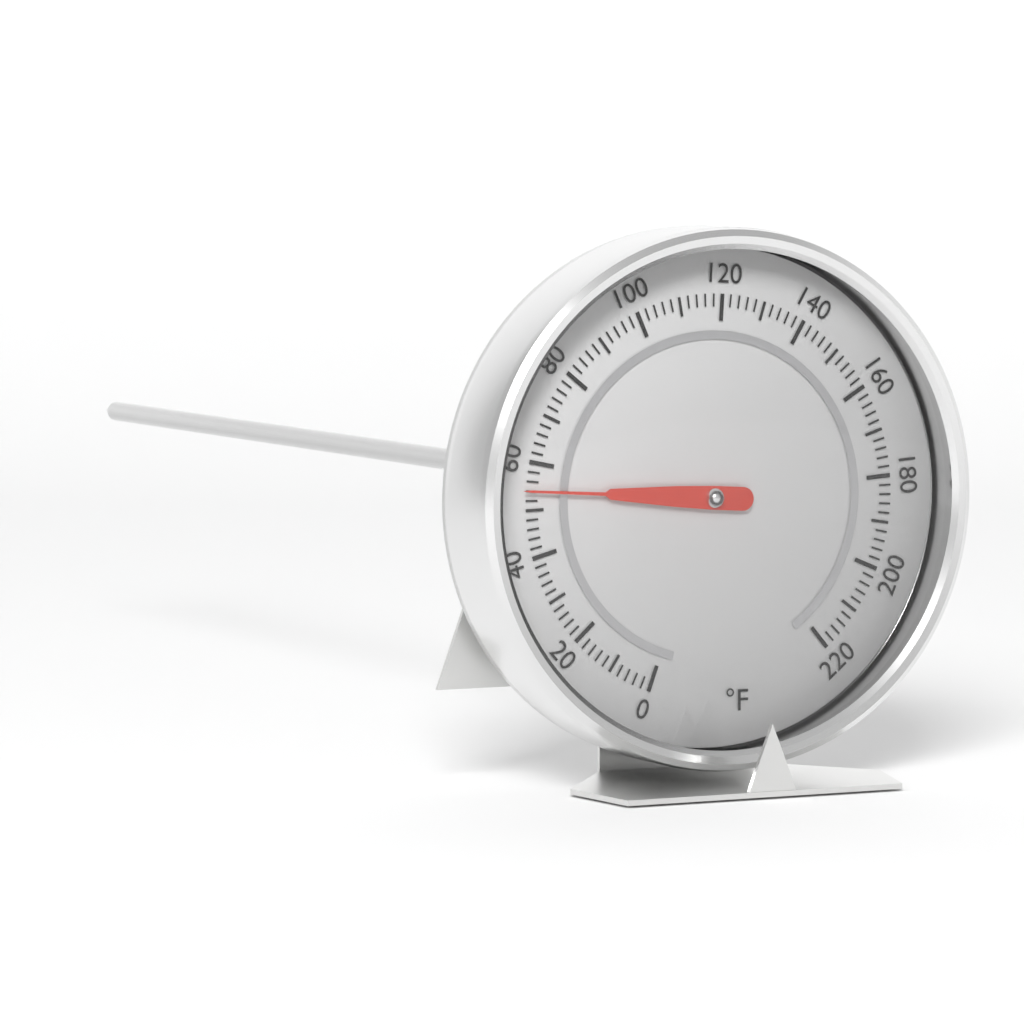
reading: 54 °F
